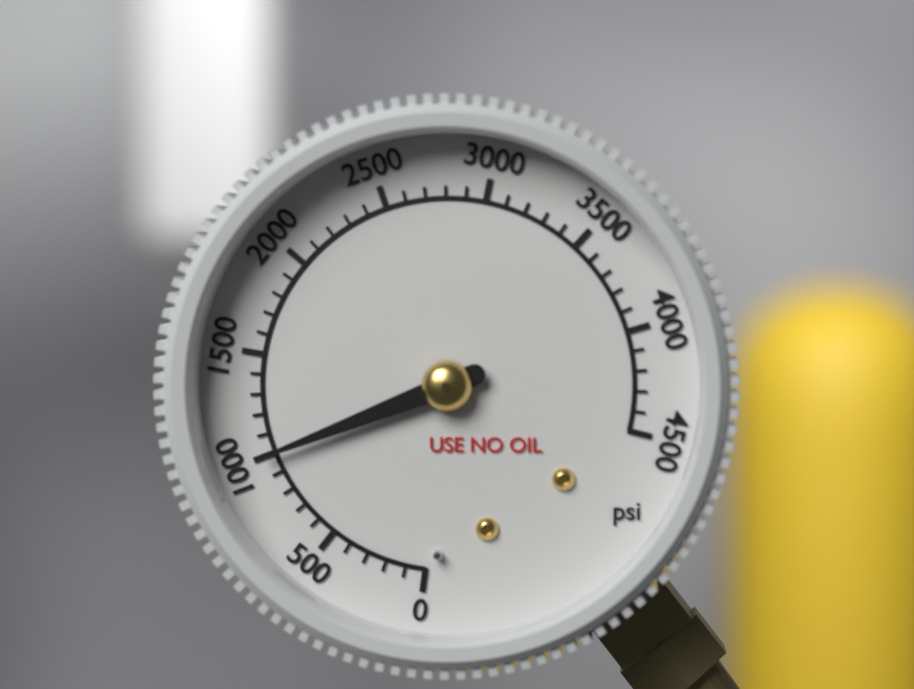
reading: 1000 psi
